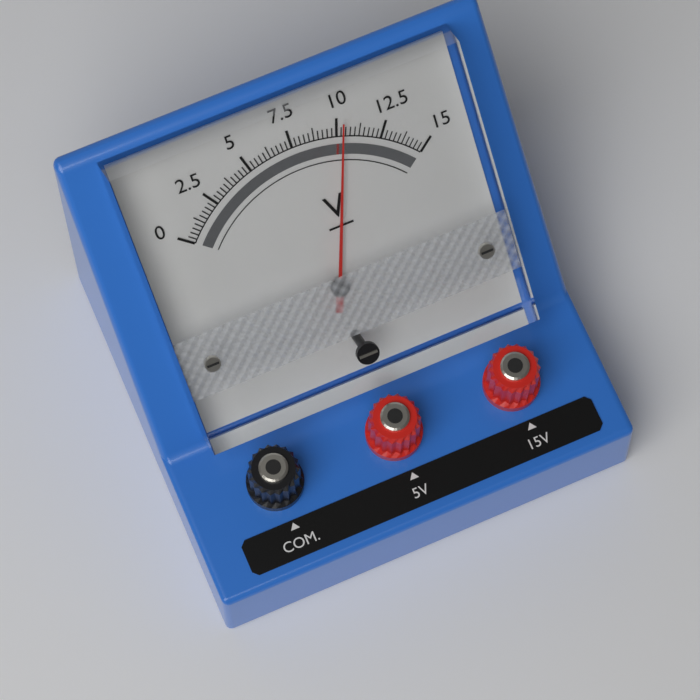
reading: 10.25 V
